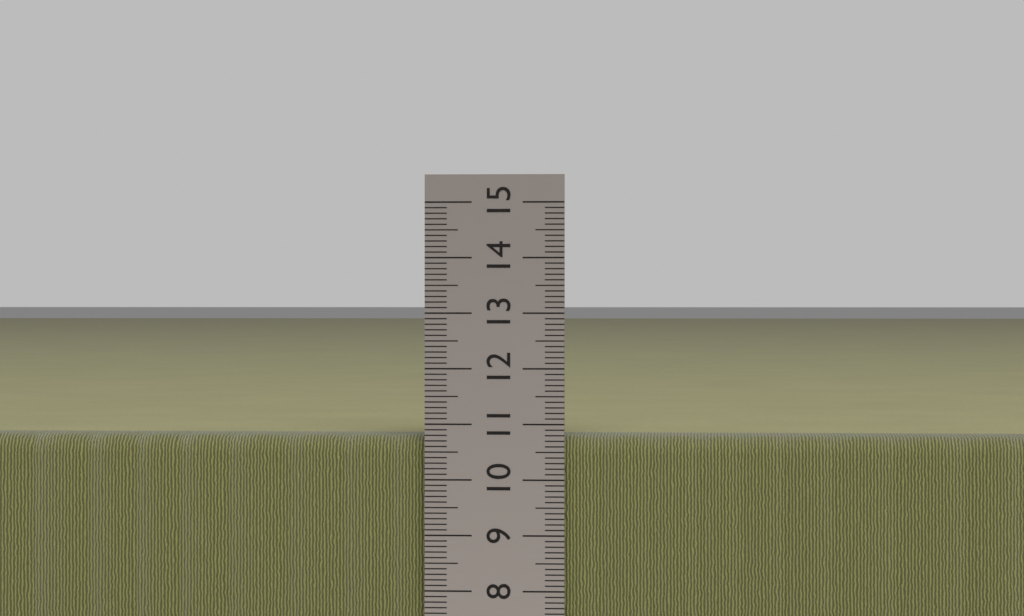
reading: 10.8 cm
